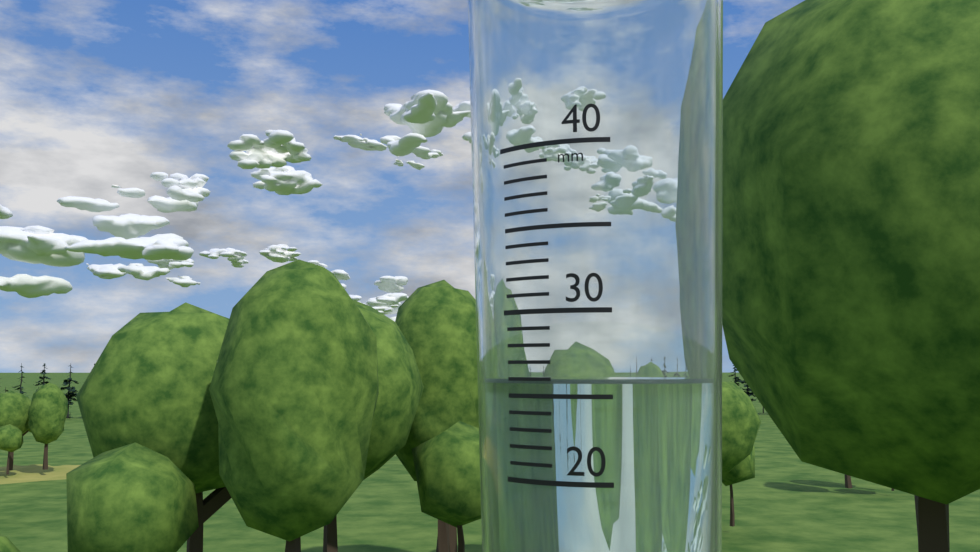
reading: 26 mm
